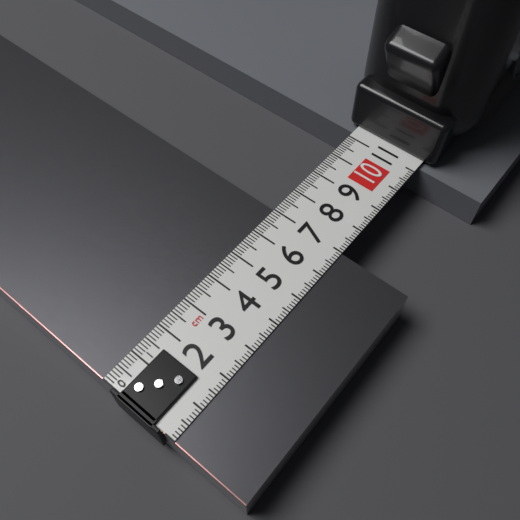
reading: 7.0 cm
